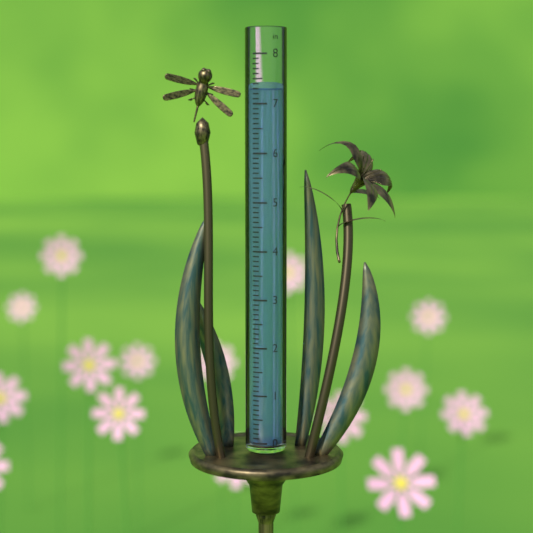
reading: 7.3 in
